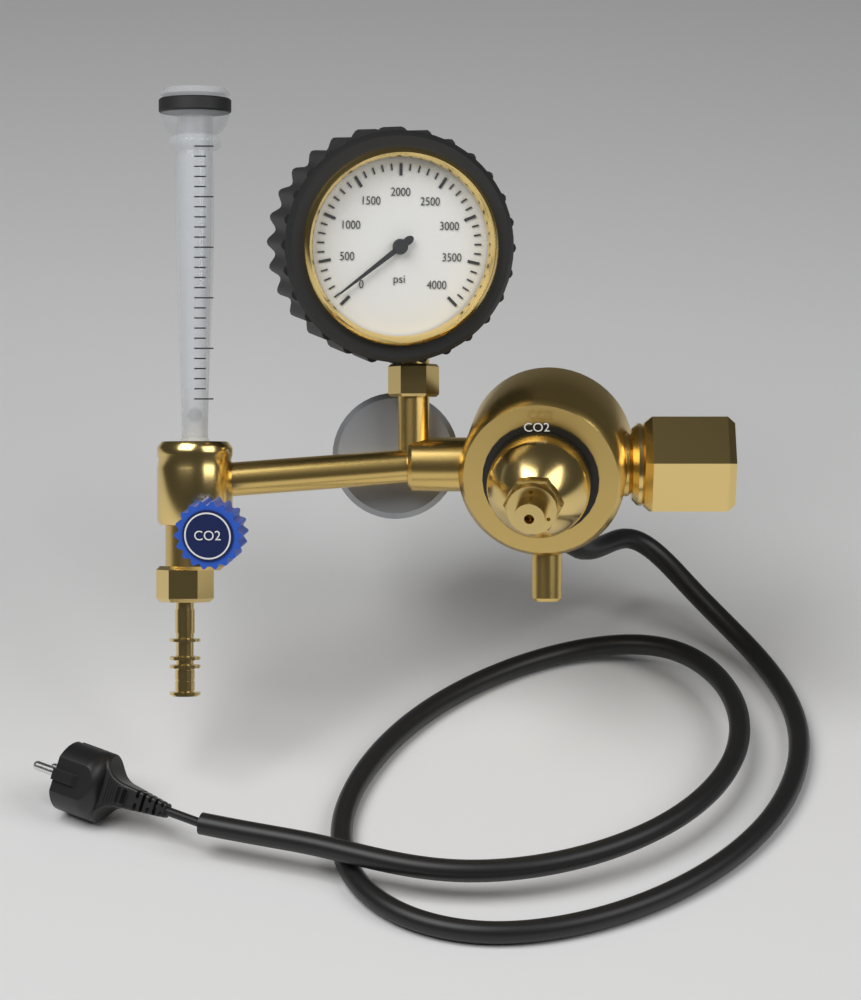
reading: 100 psi
